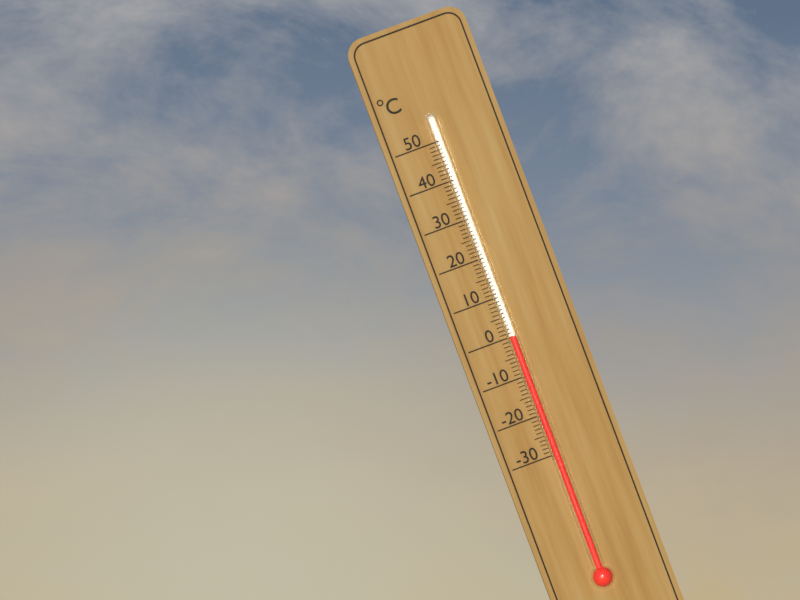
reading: 0 °C
